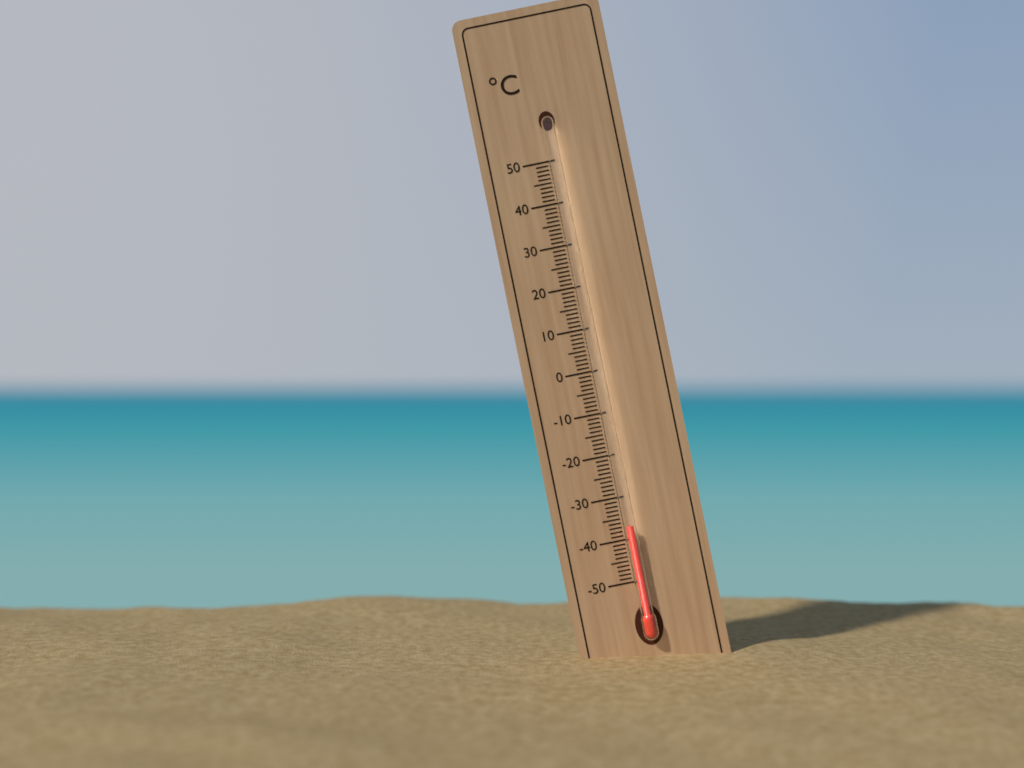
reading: -37 °C
